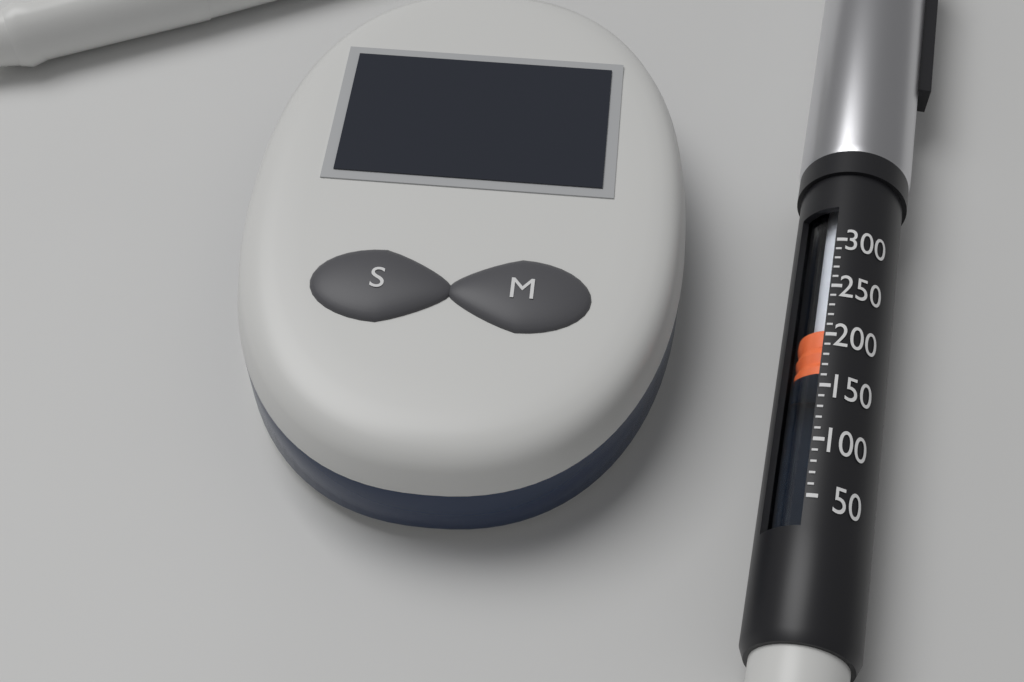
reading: 170 (no unit)
